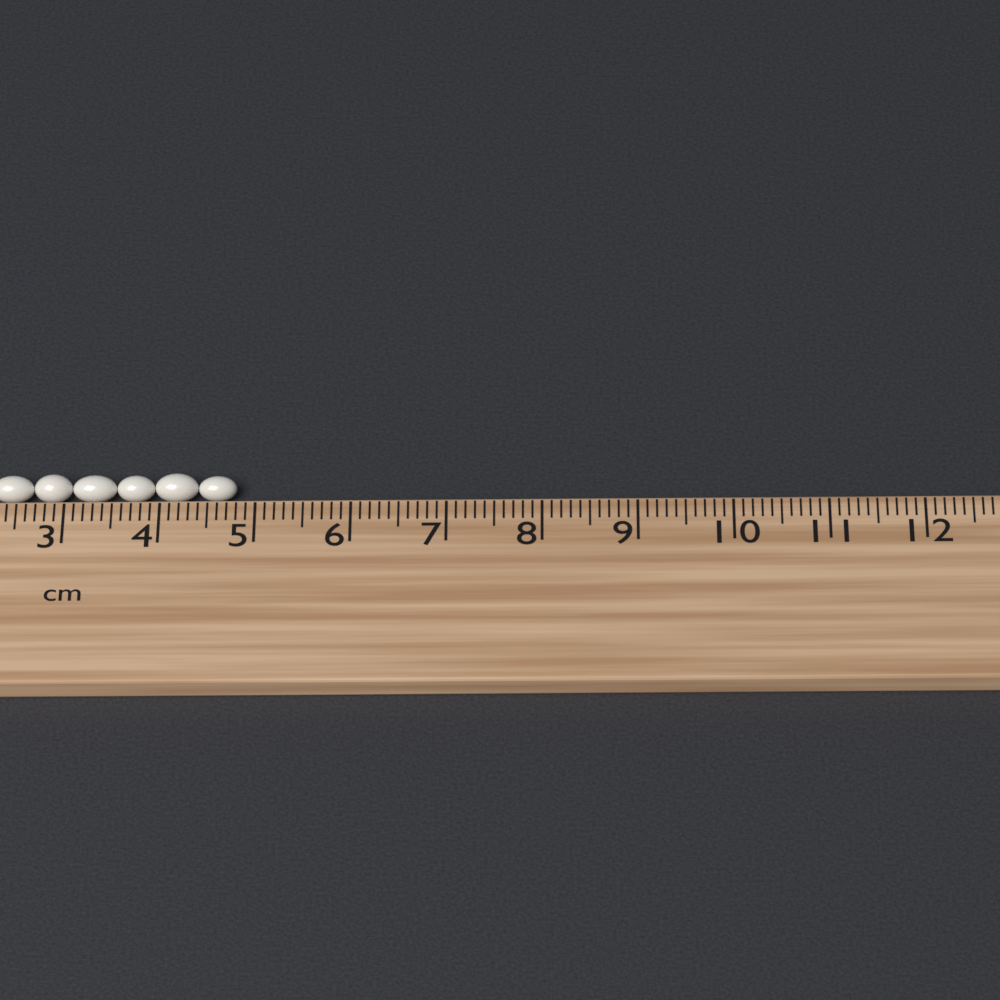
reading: 4.8 cm
